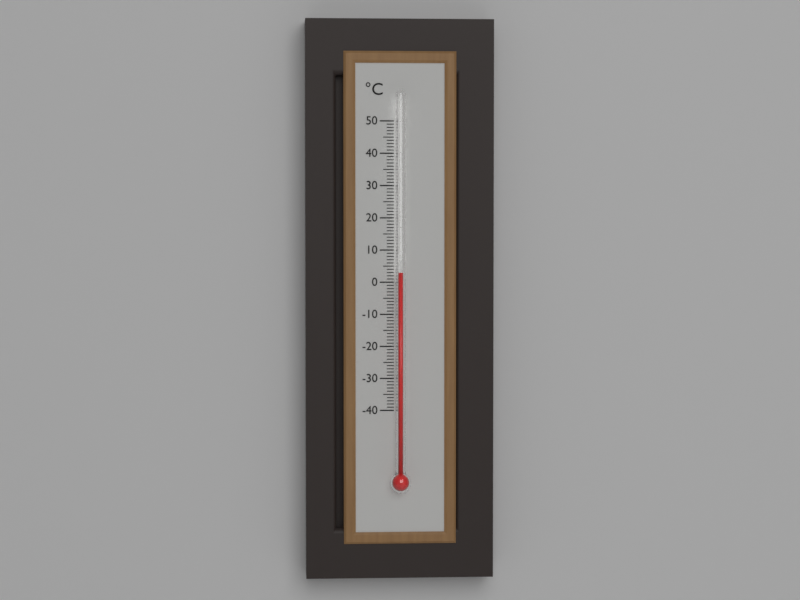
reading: 3 °C
